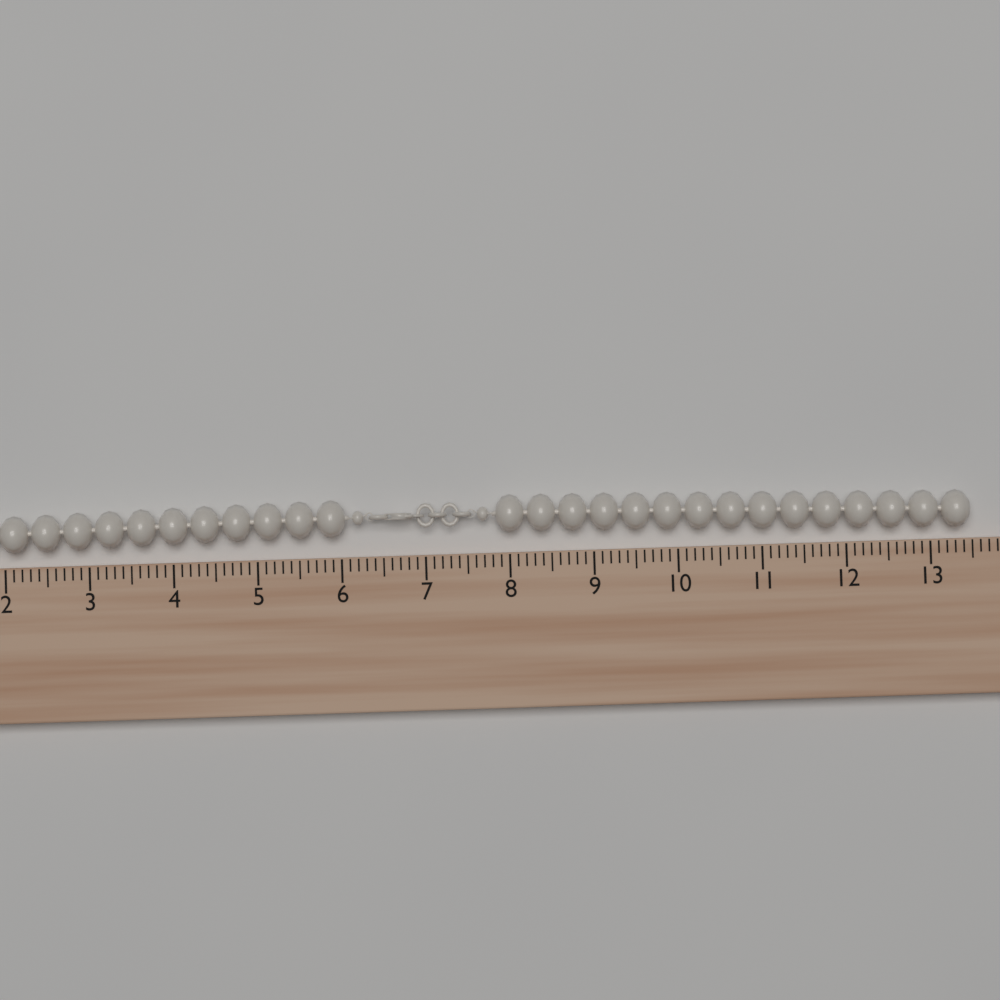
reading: 13.5 (no unit)
